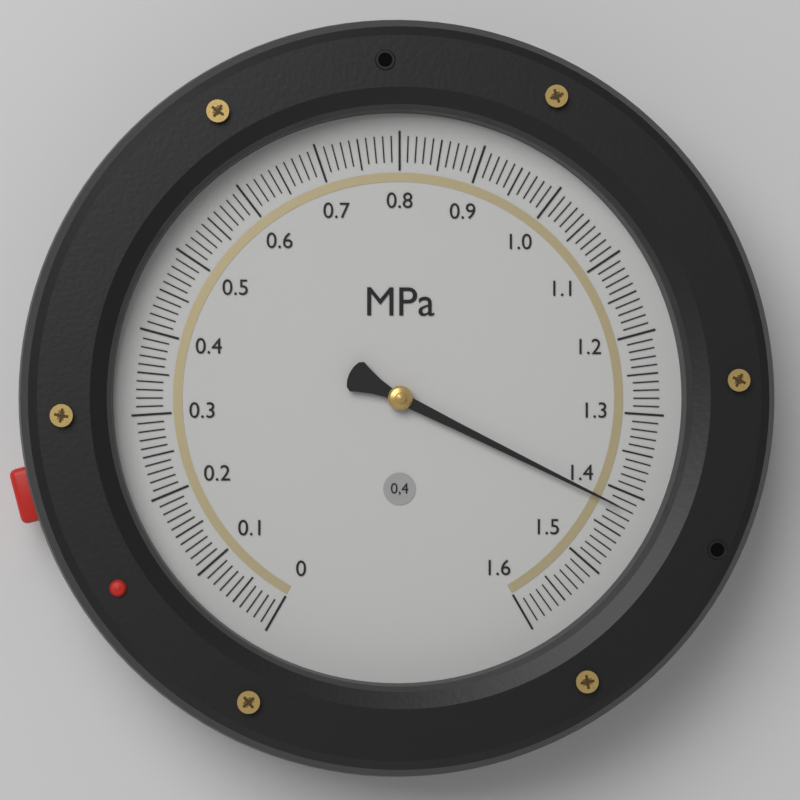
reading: 1.42 MPa
